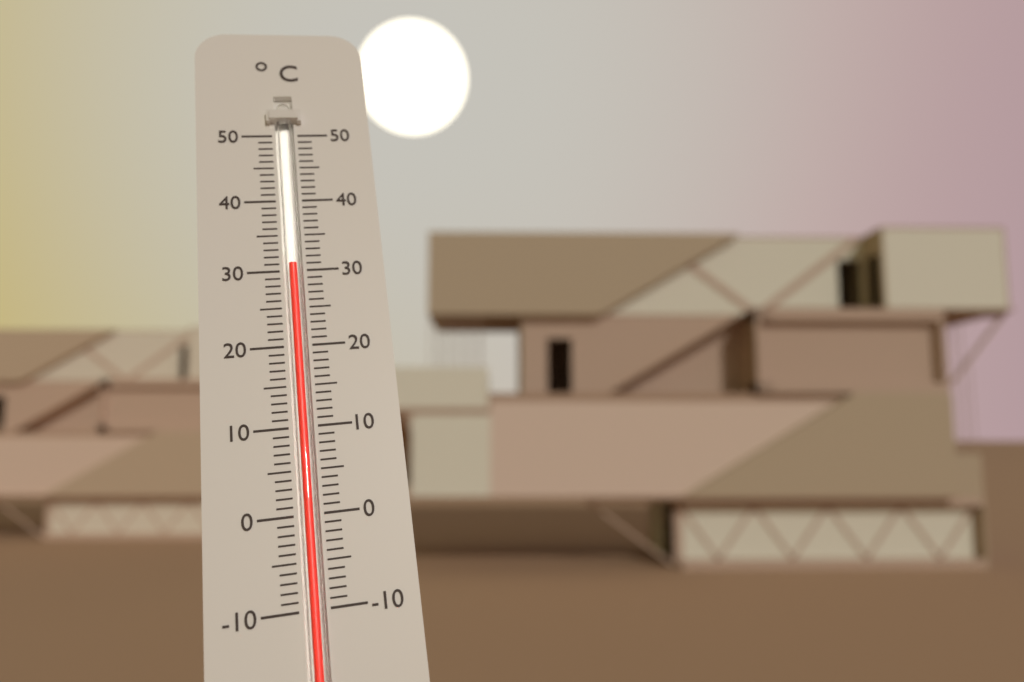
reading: 31 °C
